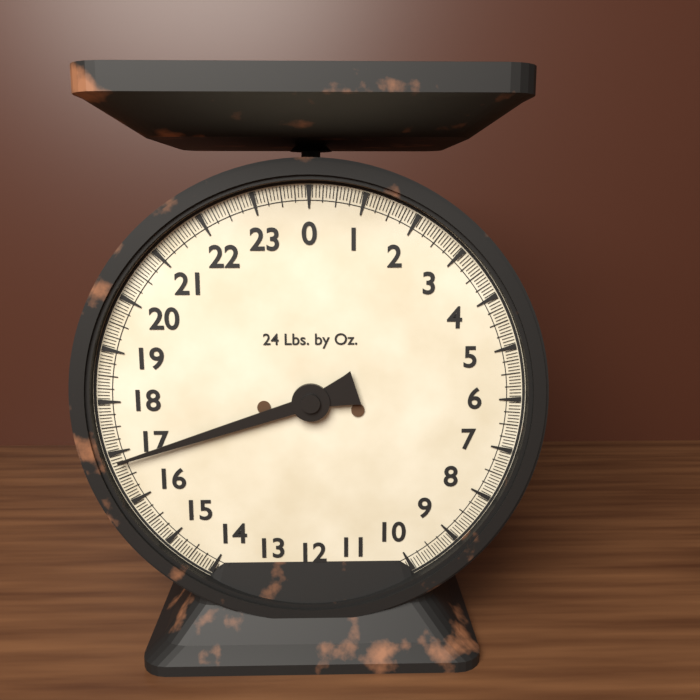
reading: 16.8125 lb
